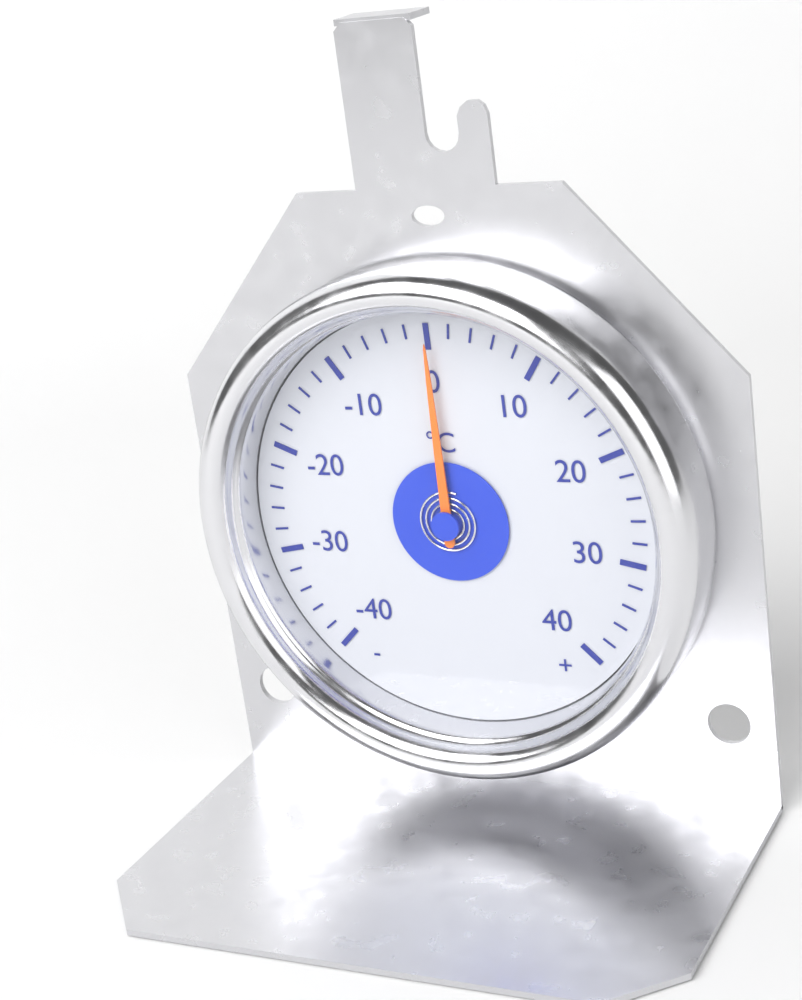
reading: 0 °C
